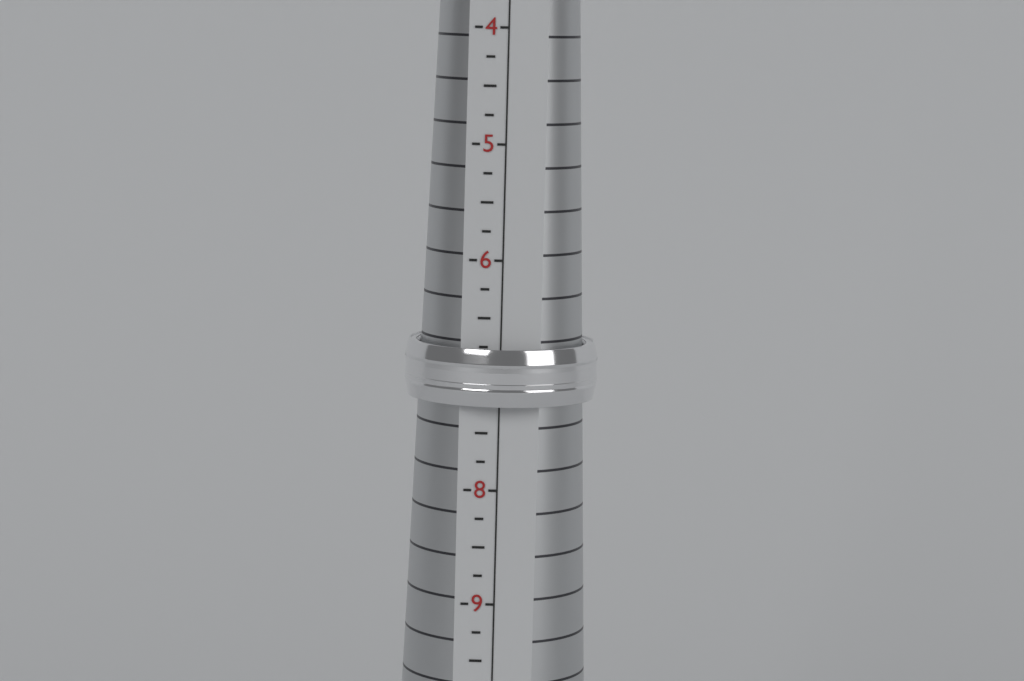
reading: 7.25 (no unit)
